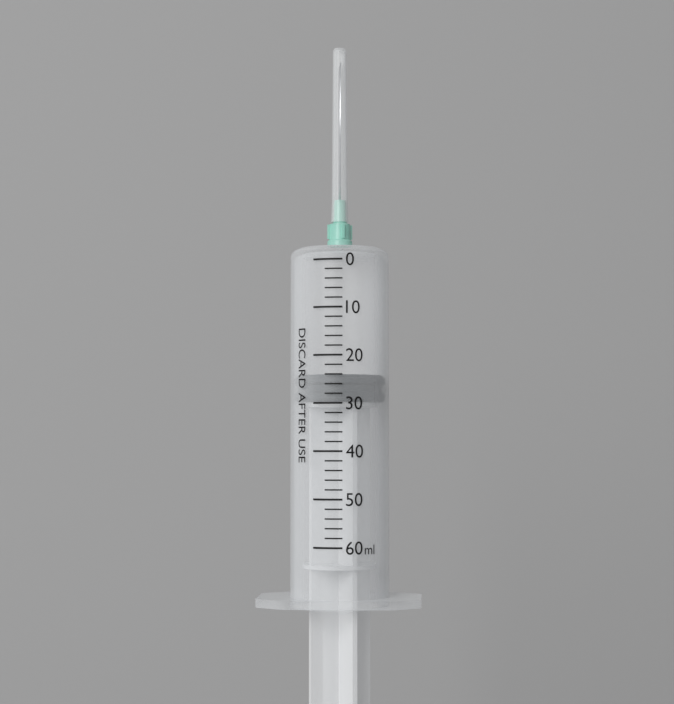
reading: 24 ml
